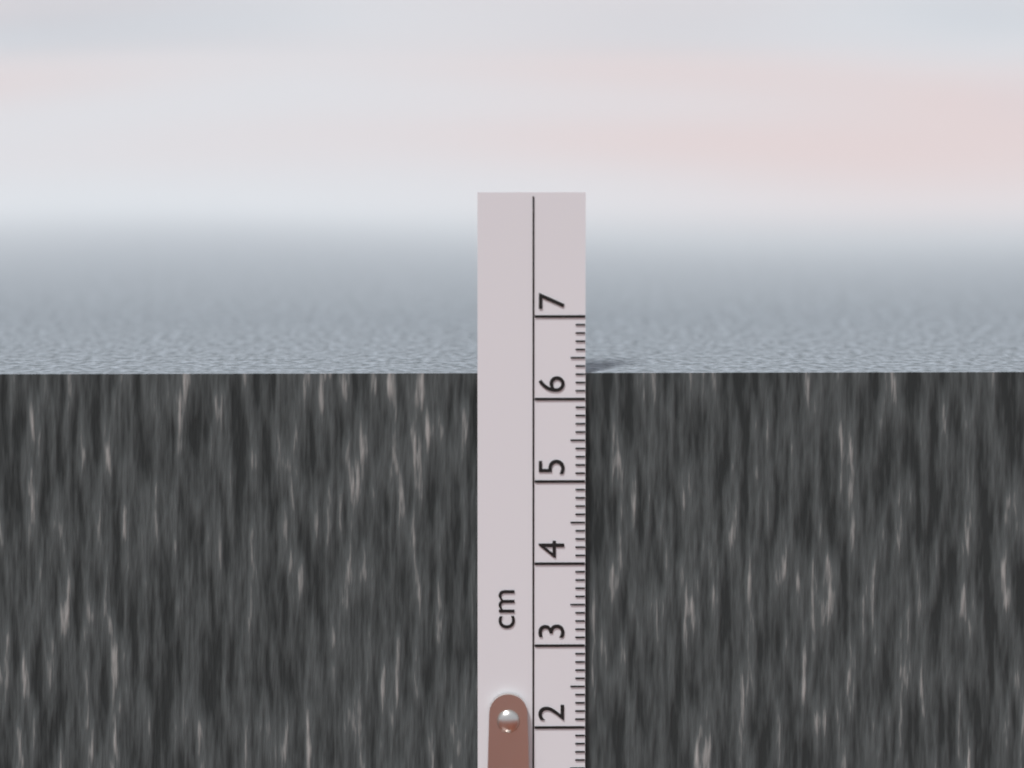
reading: 6.3 cm
